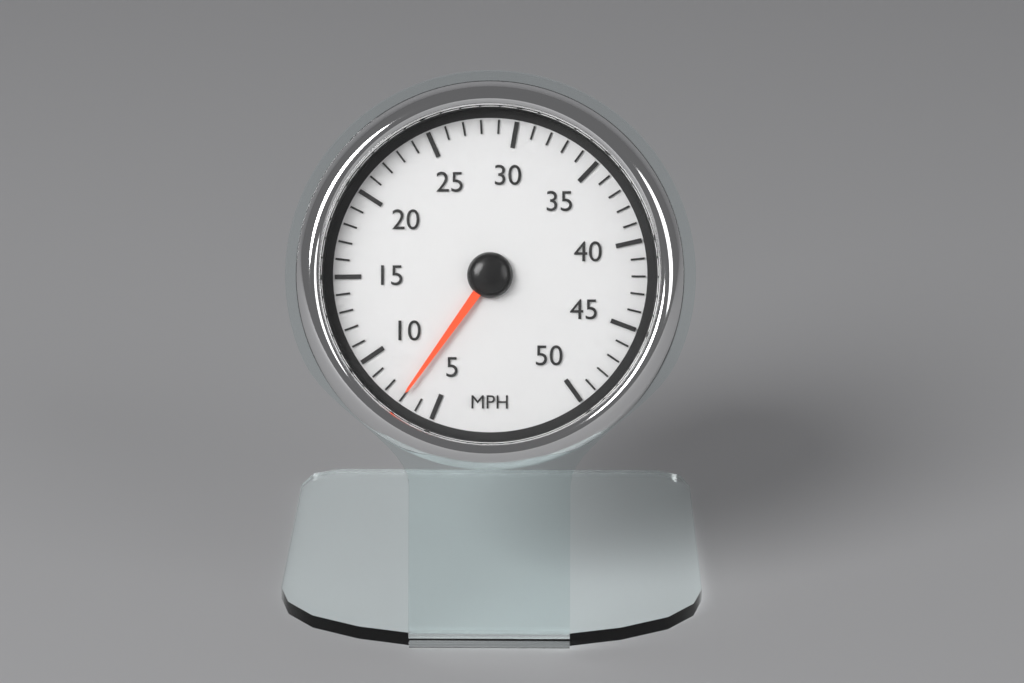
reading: 7 MPH
